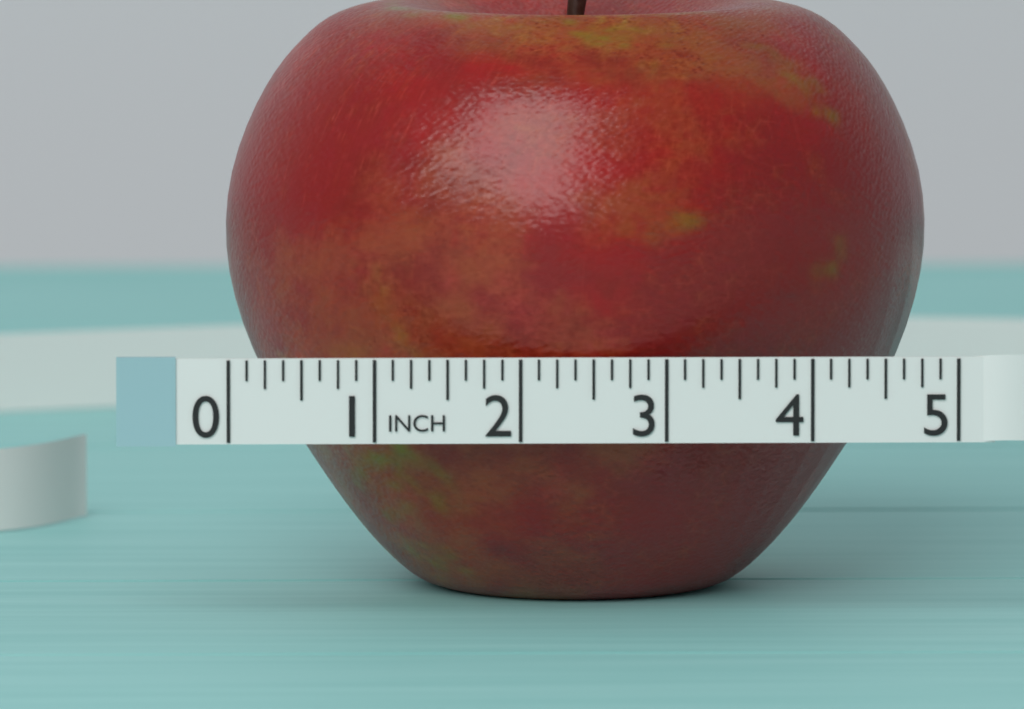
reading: 4.875 in
